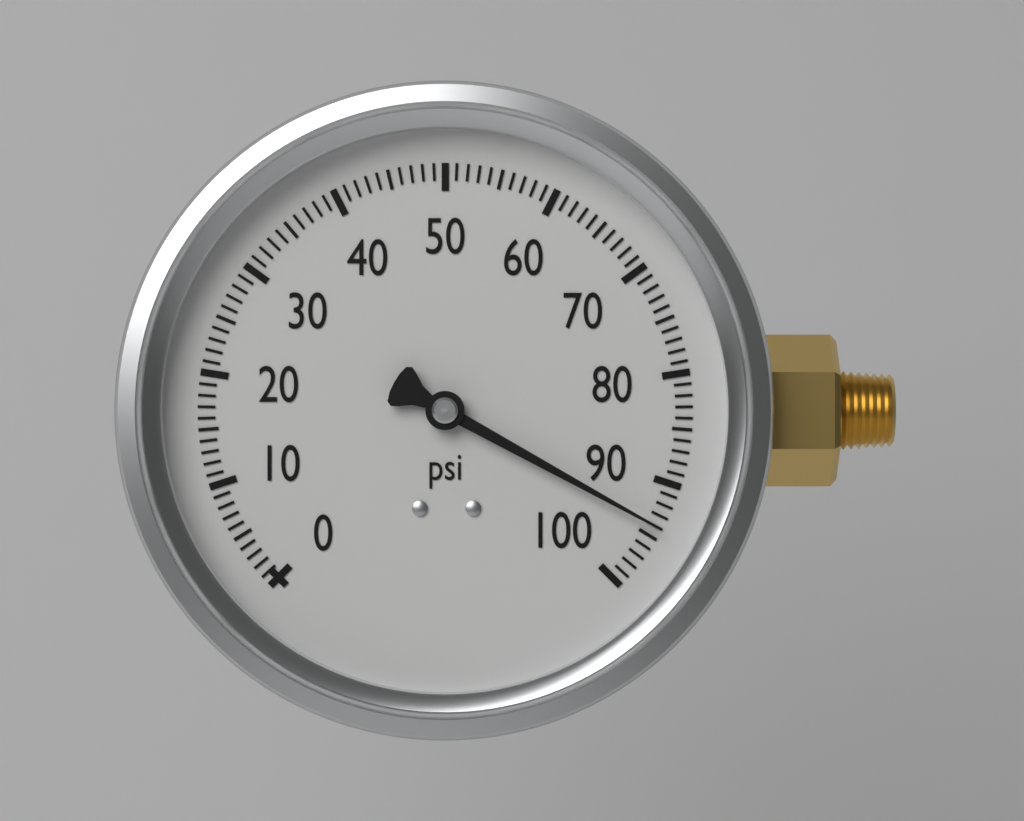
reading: 94 psi
